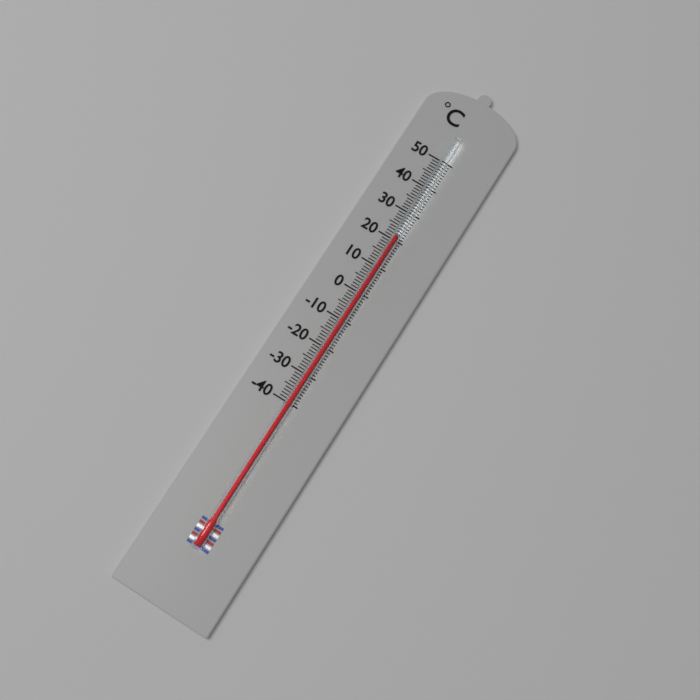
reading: 21 °C
